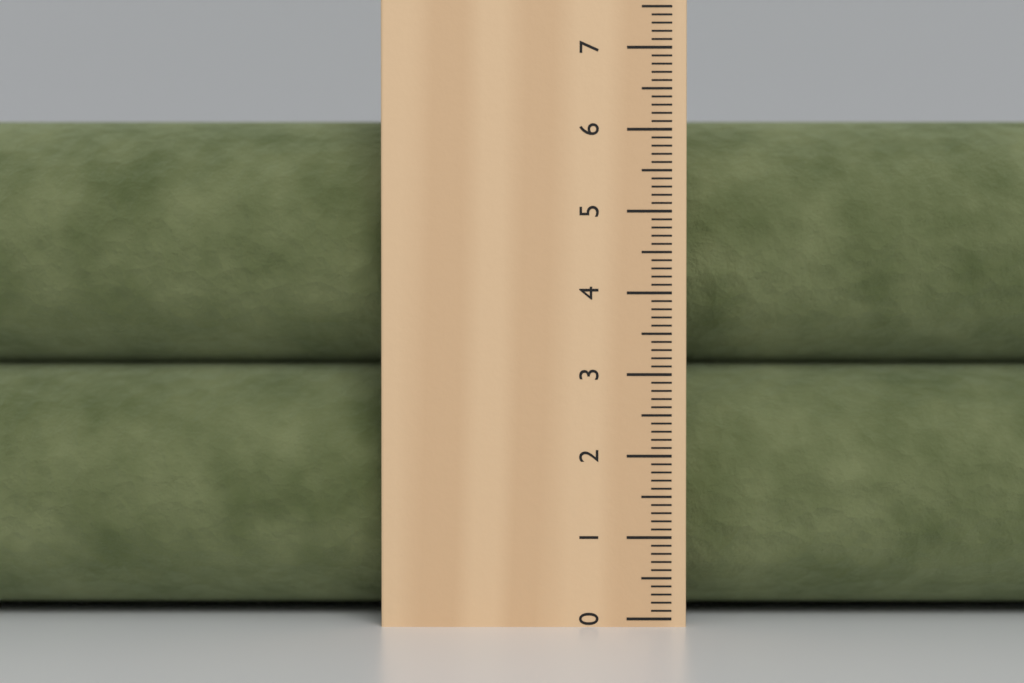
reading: 6.2 cm
